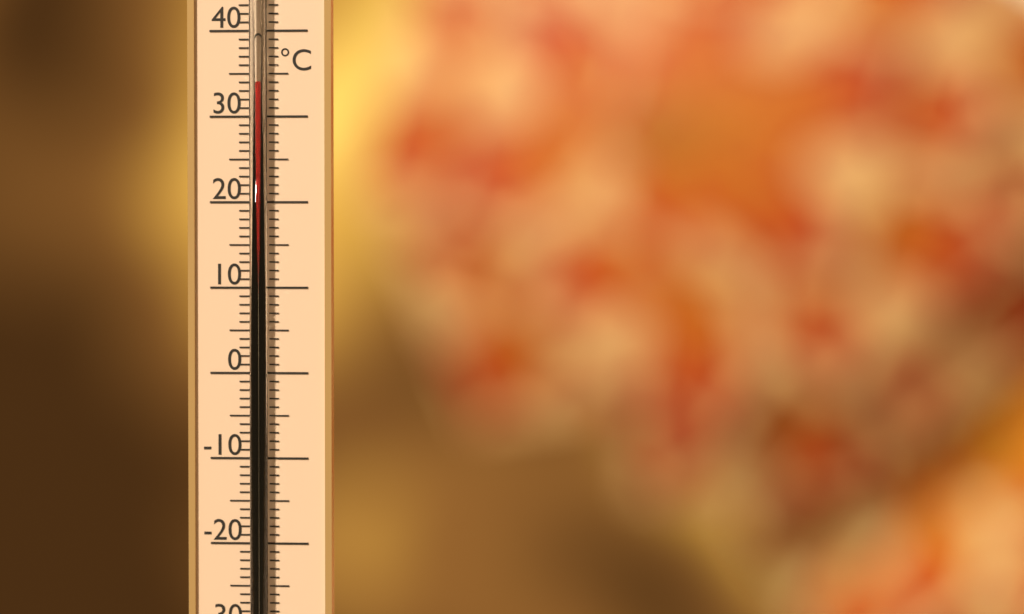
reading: 34 °C
